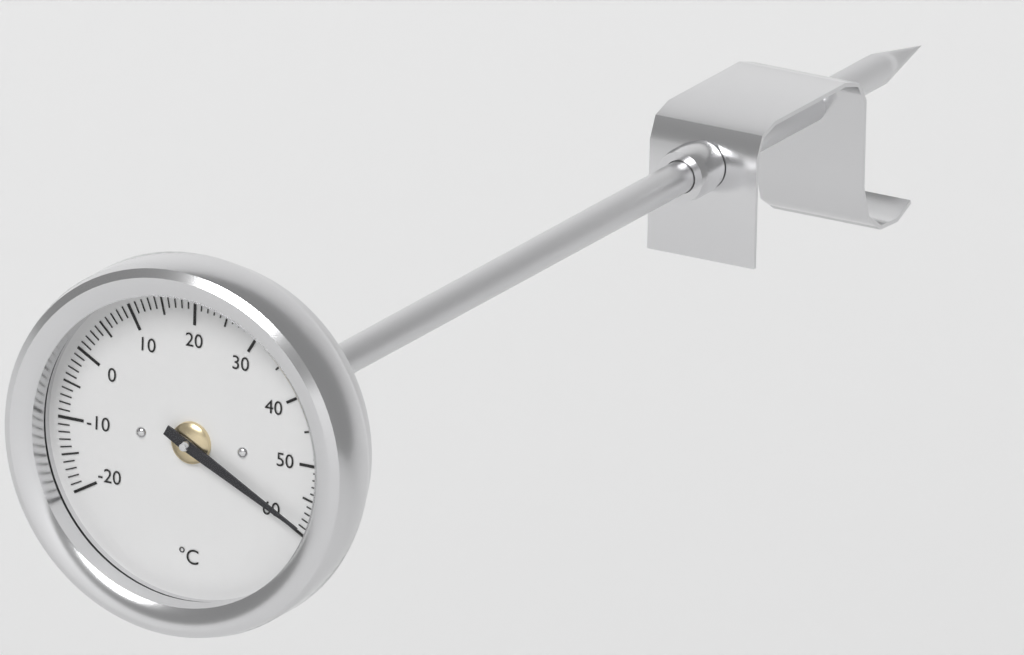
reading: 59 °C
